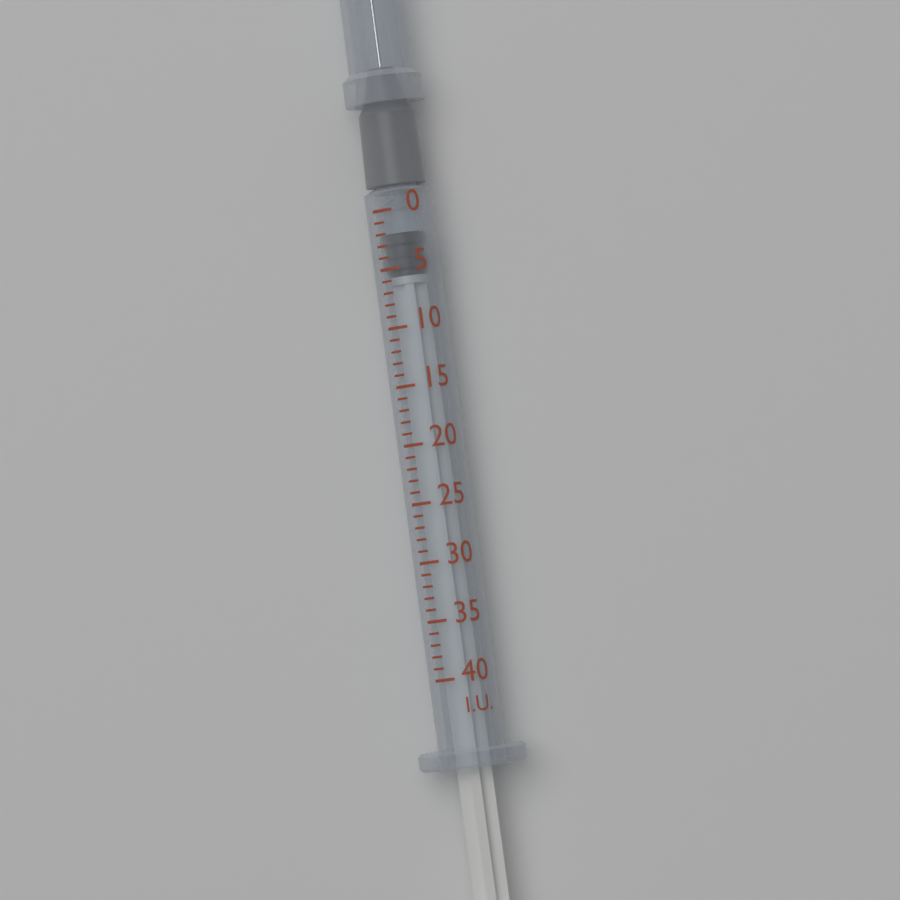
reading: 2 I.U.
